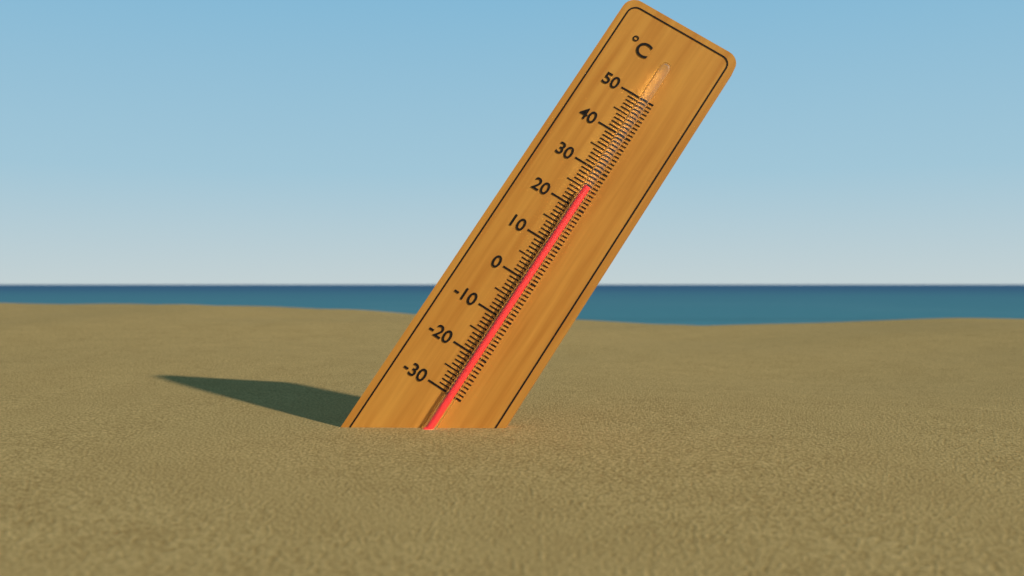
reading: 25 °C
